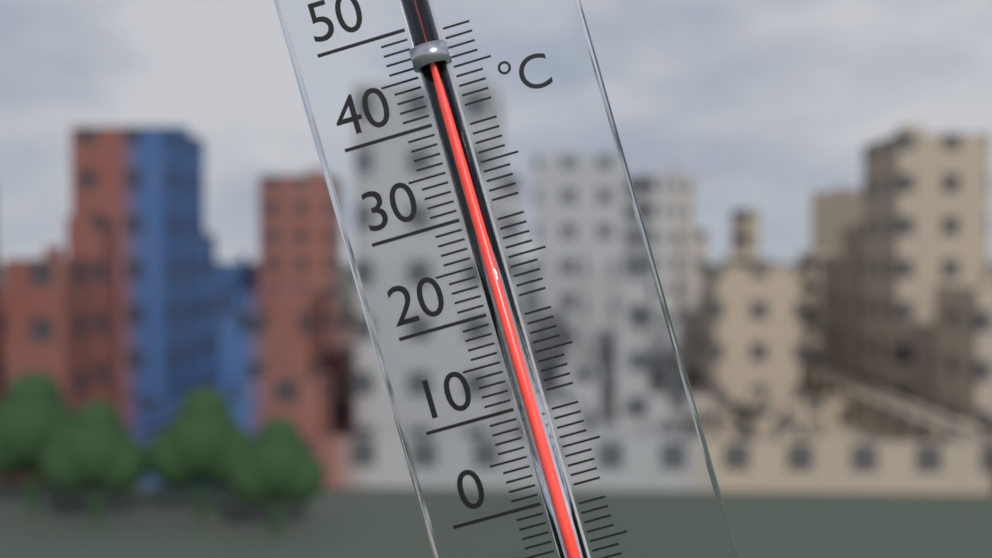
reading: 48 °C
